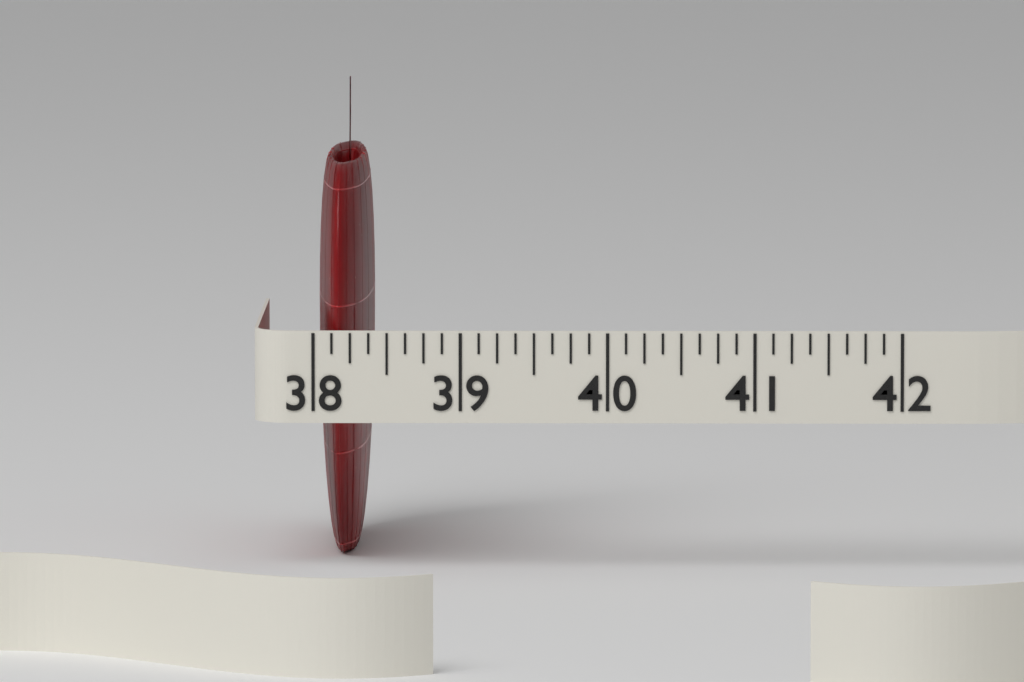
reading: 38.375 (no unit)
